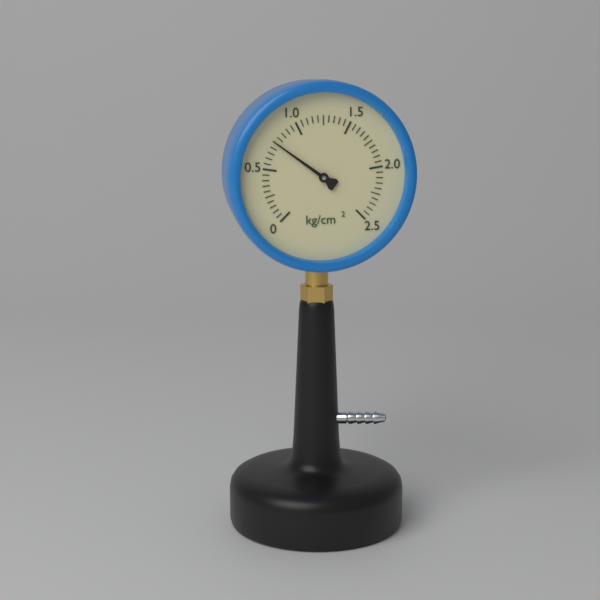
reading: 0.75 kg/cm²
